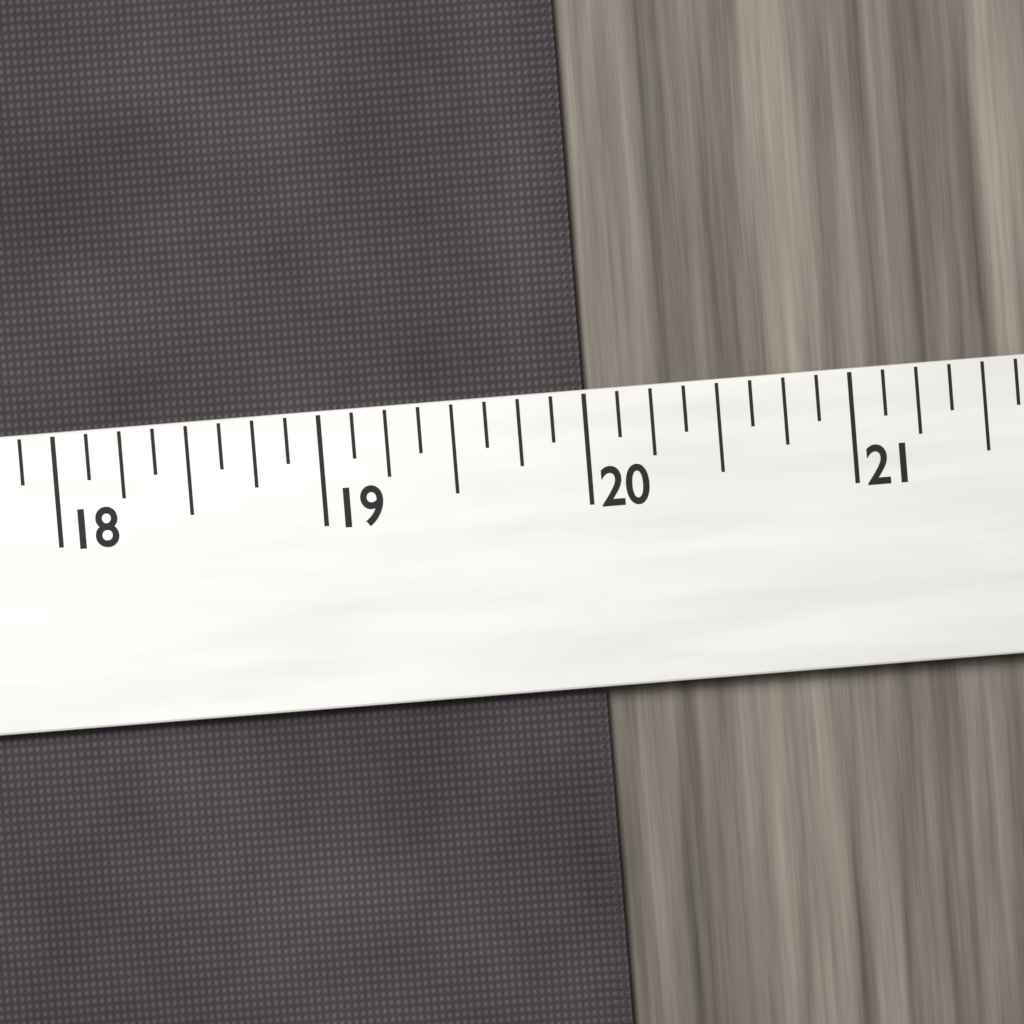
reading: 20.000 (no unit)
